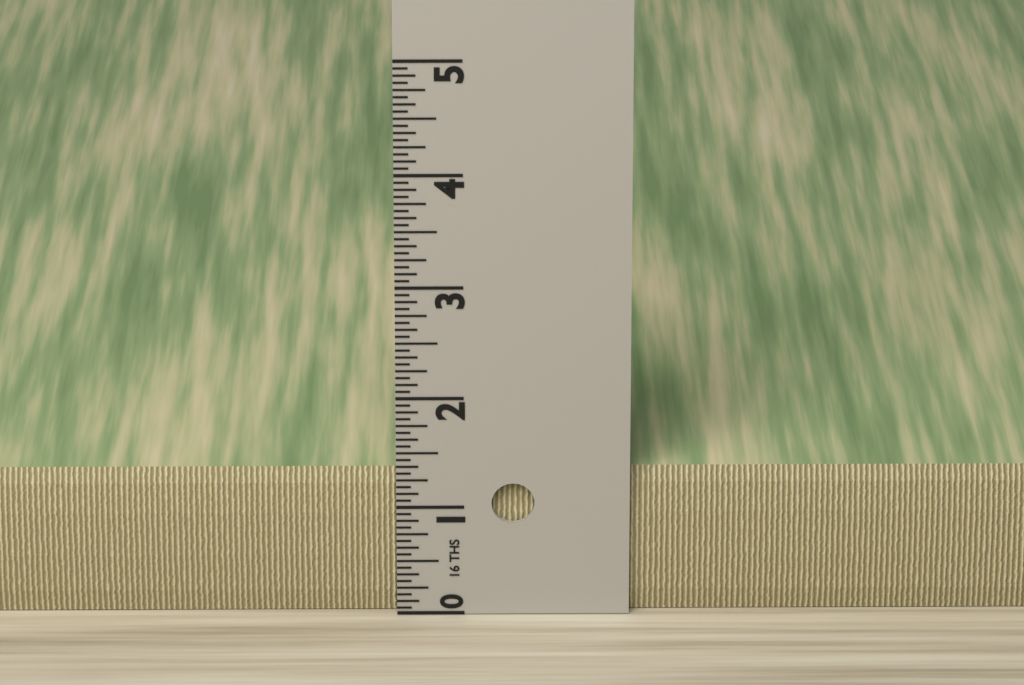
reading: 1.3125 in
